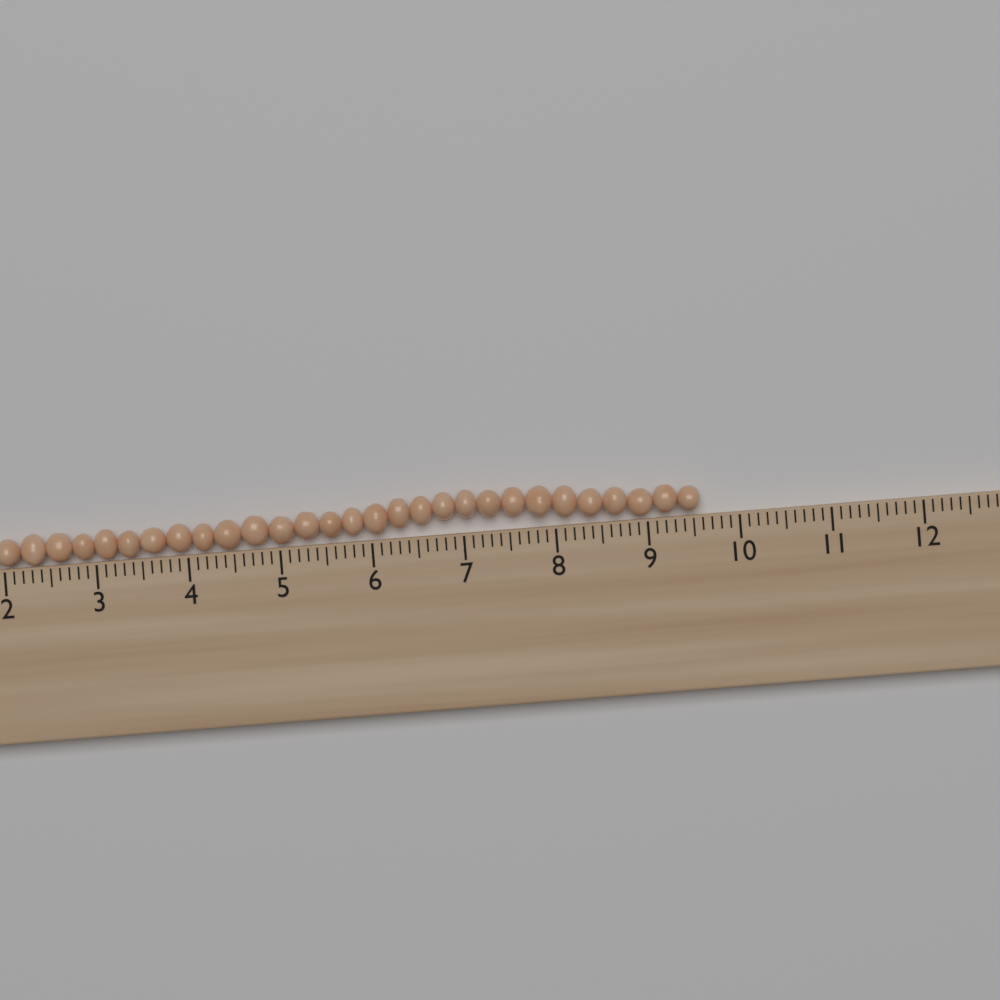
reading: 9.6 cm
